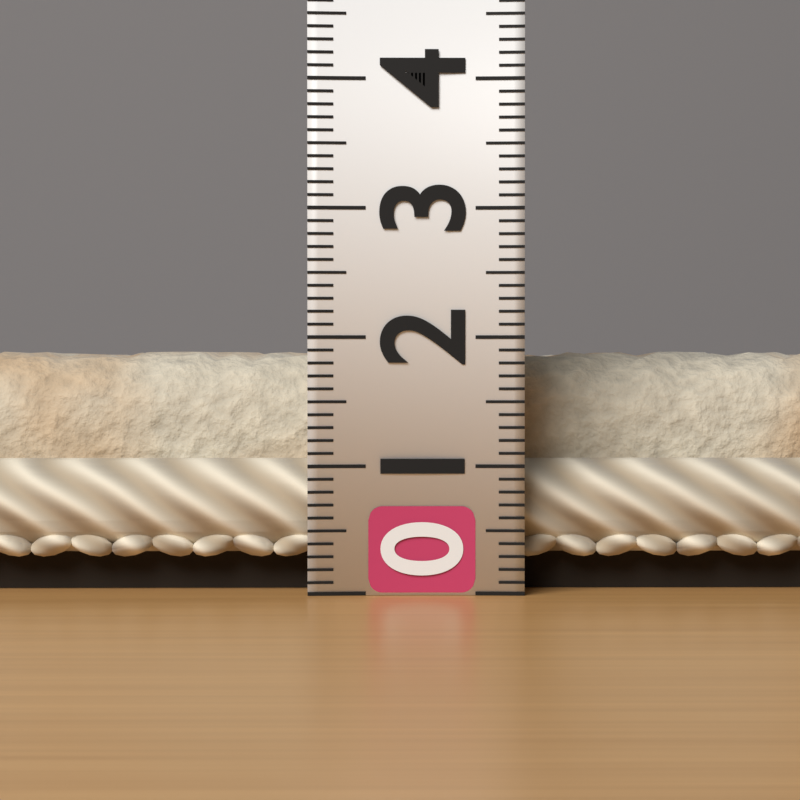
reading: 1.9 (no unit)
